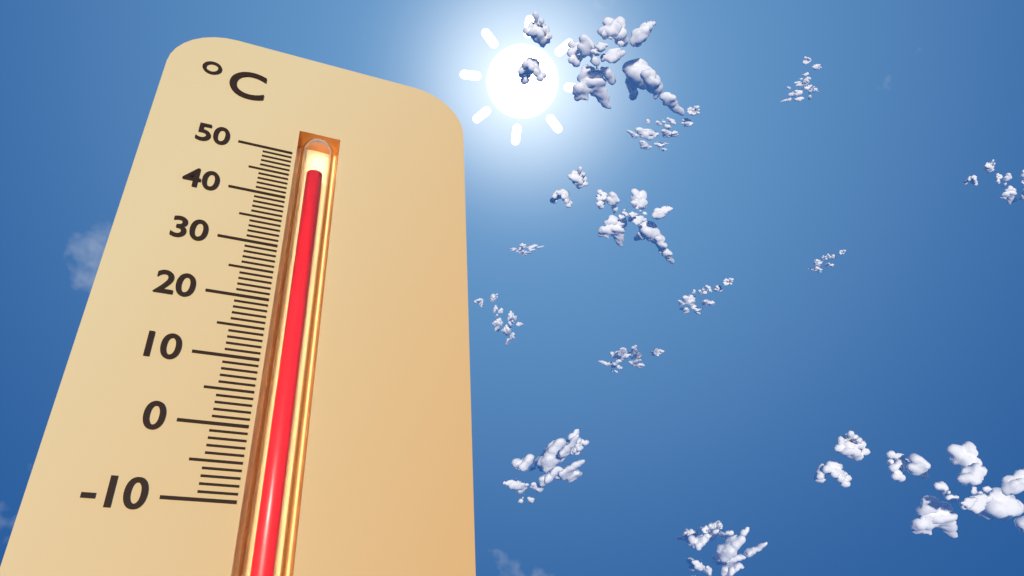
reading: 47 °C
